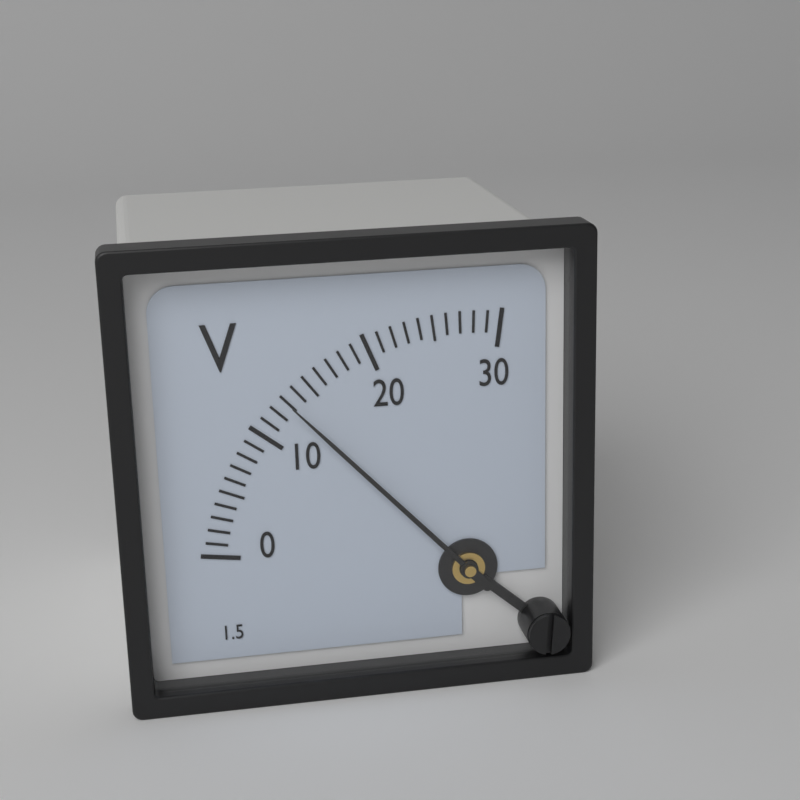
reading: 13 V
